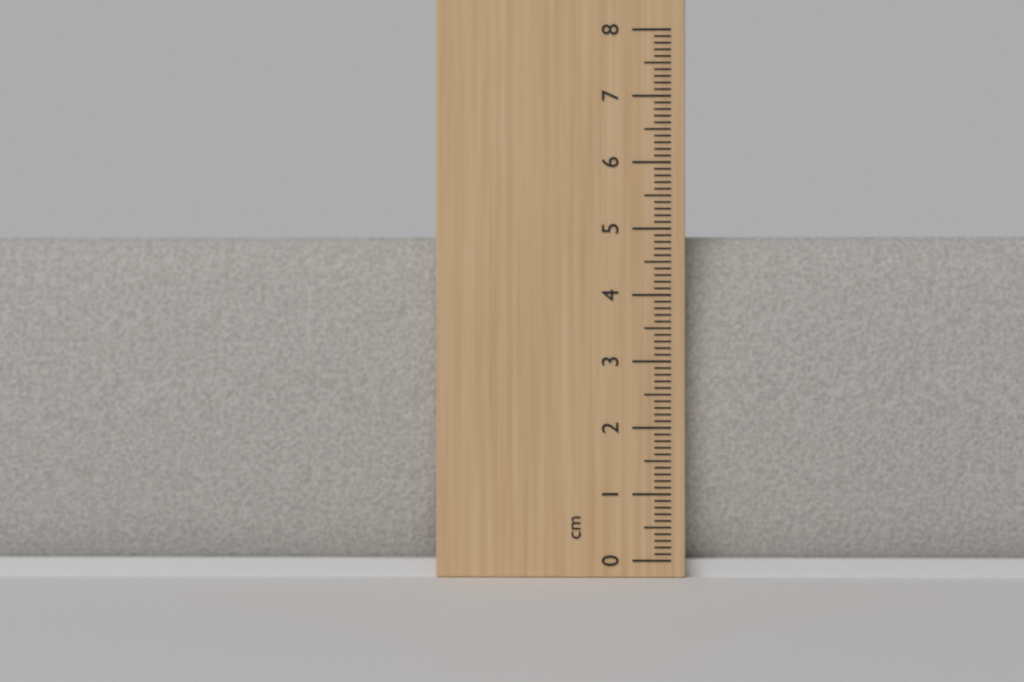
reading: 4.9 cm
